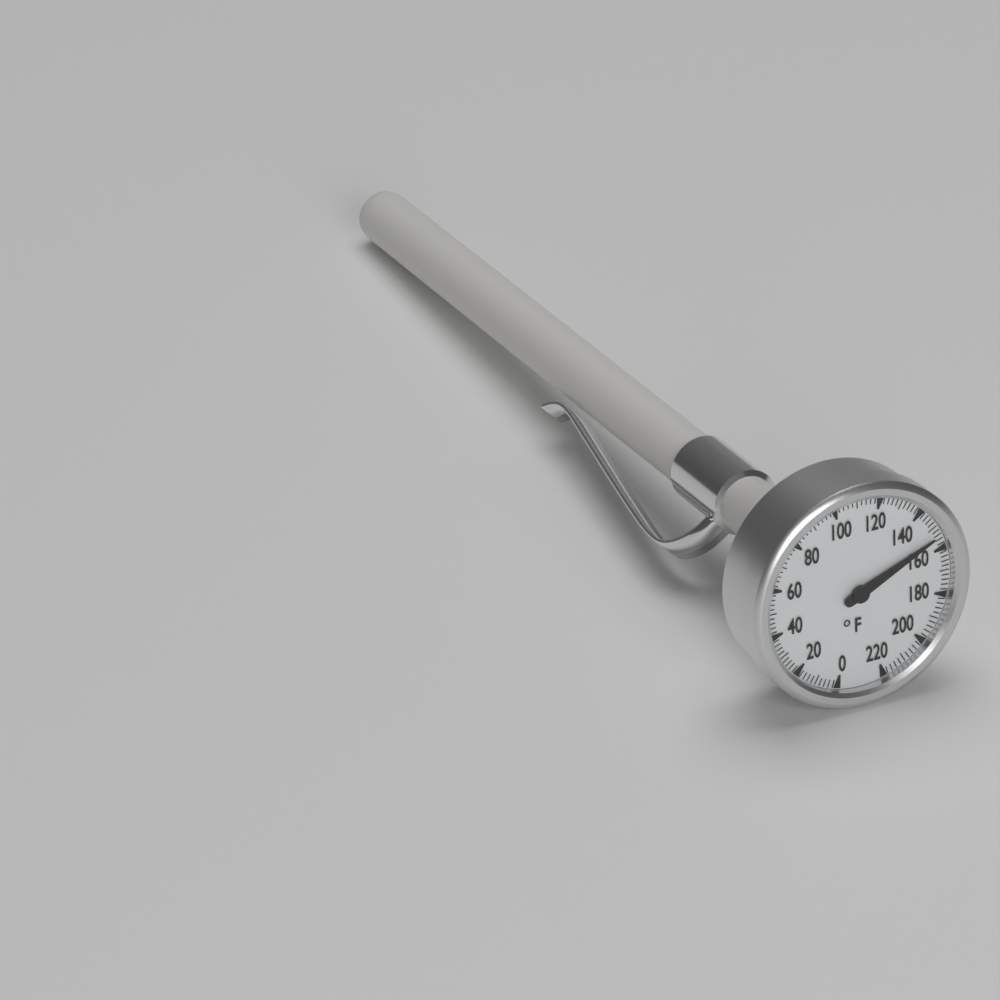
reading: 154 °F
